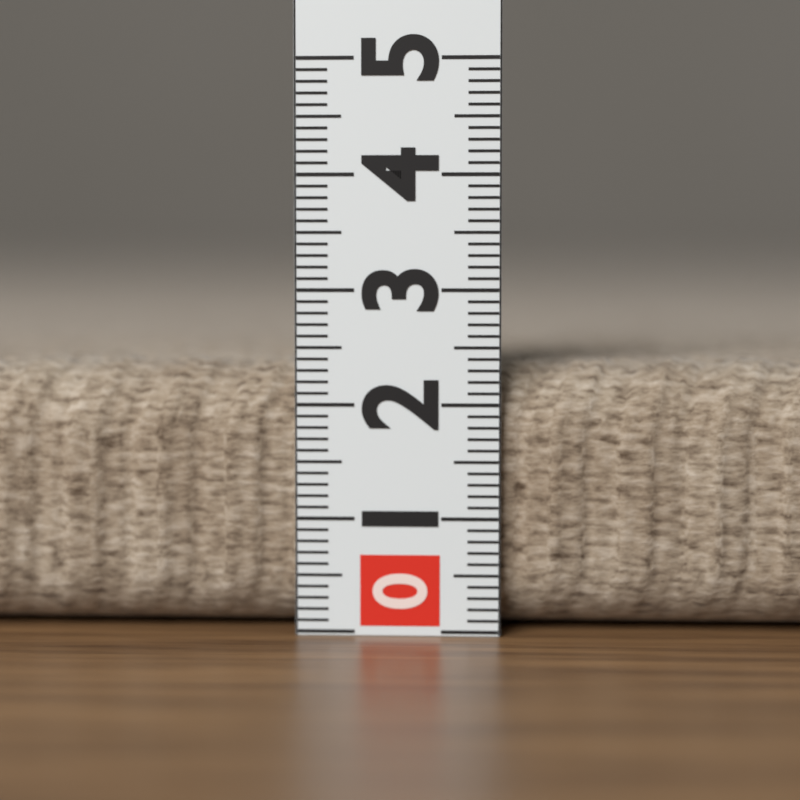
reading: 2.4 (no unit)
